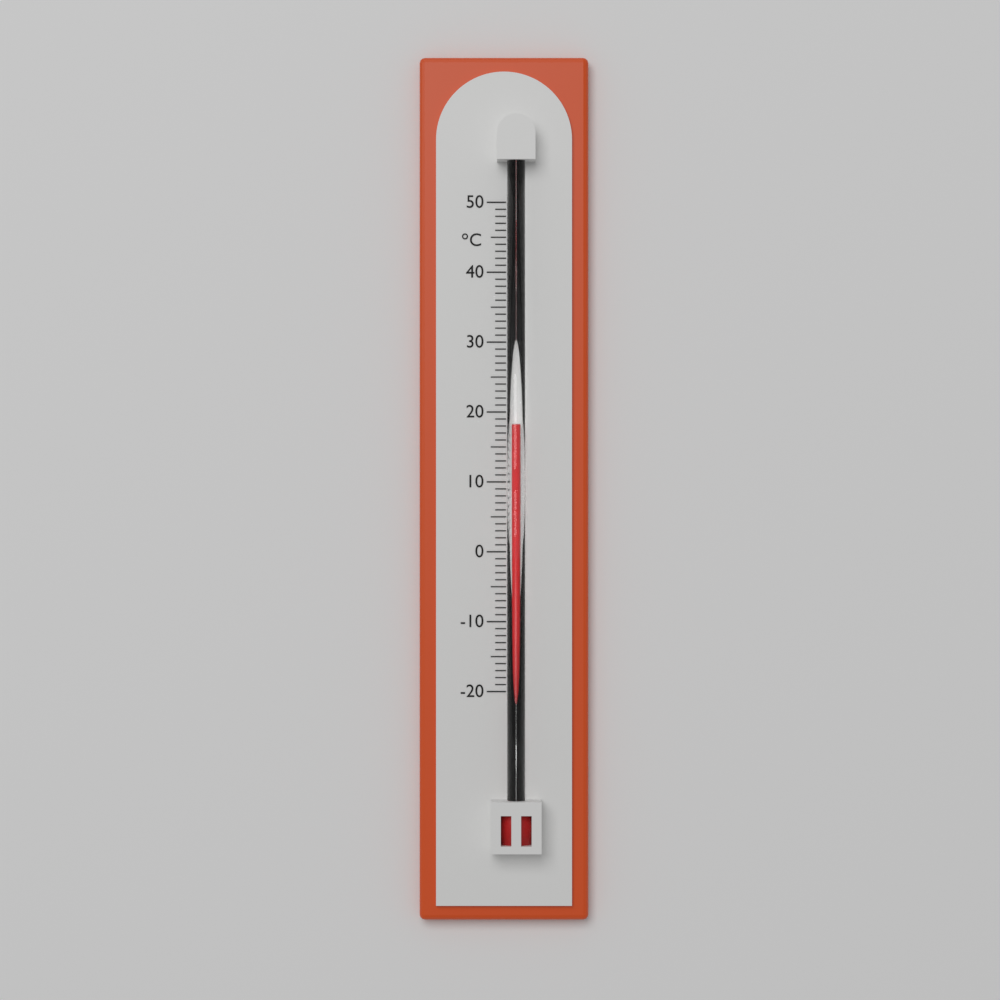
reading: 18 °C
